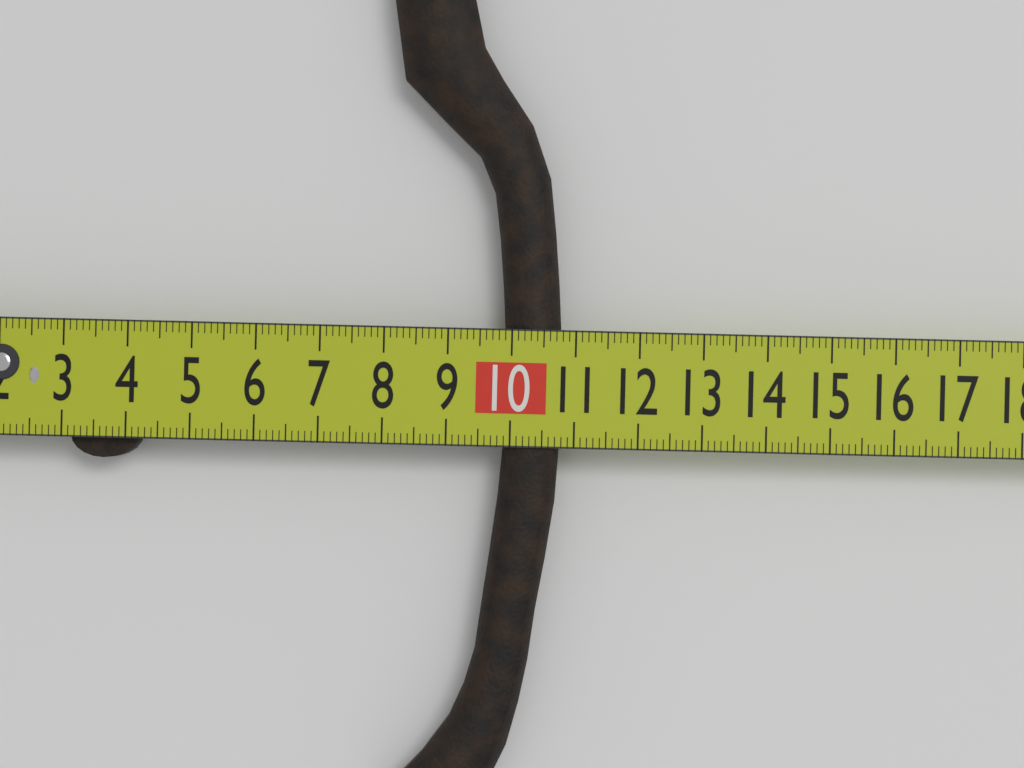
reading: 10.8 cm
